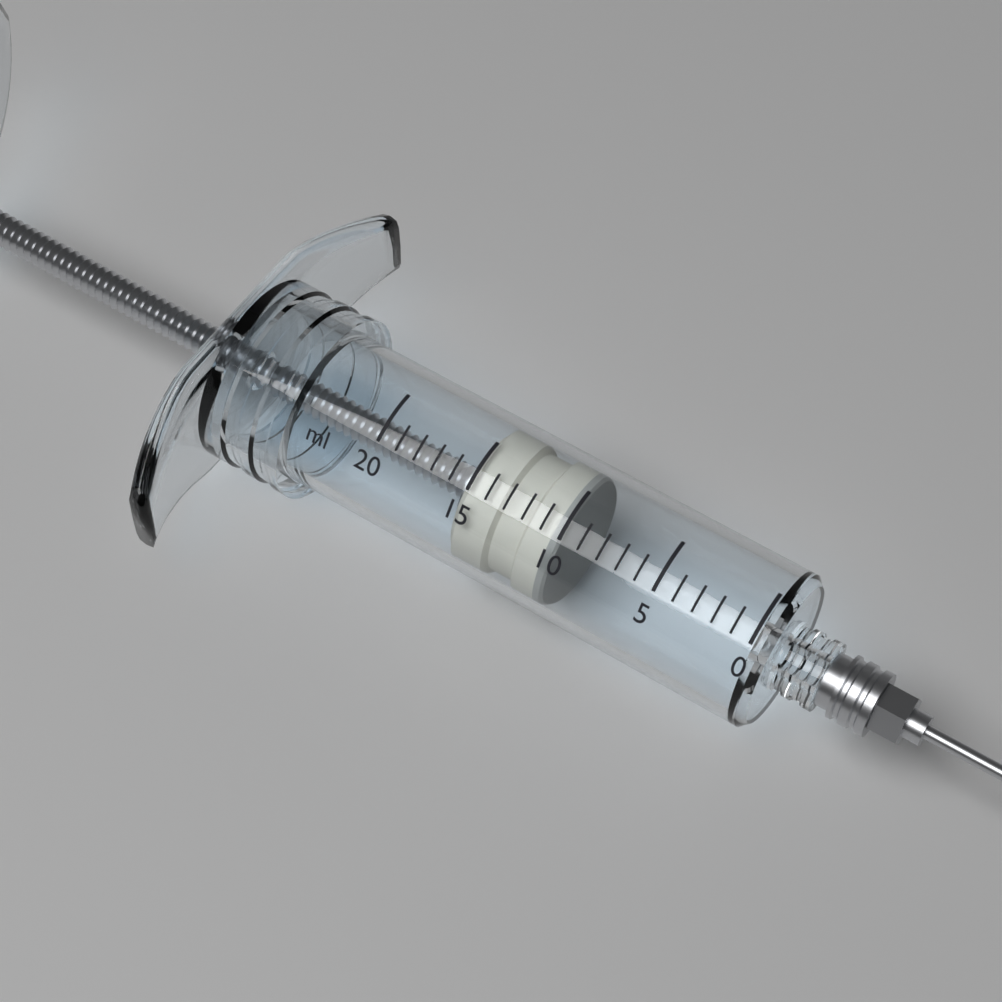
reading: 10 ml
